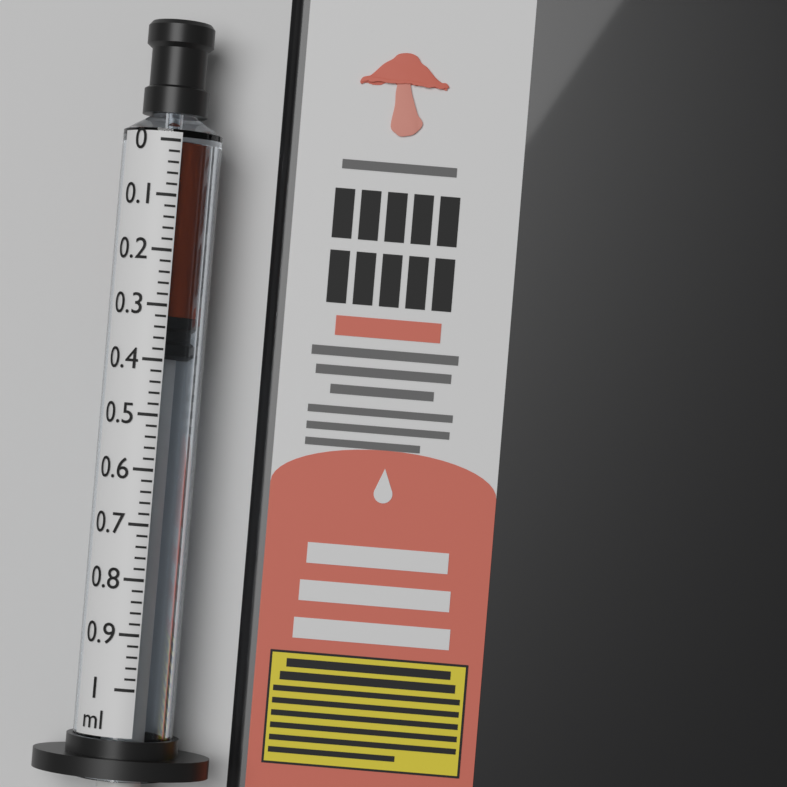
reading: 0.32 ml
